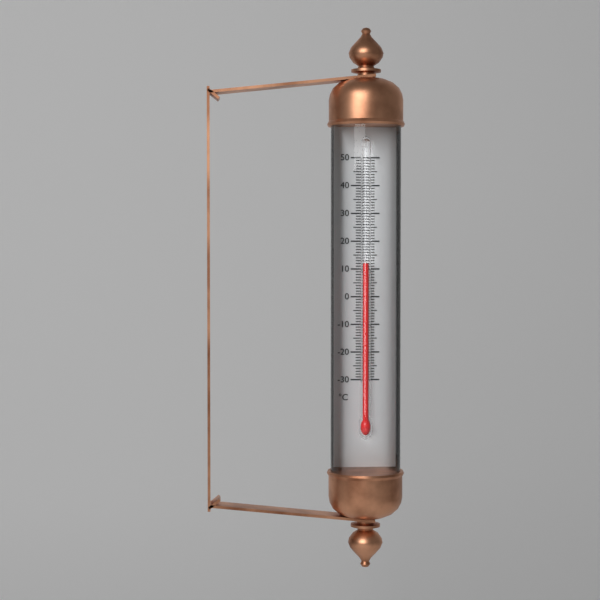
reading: 12 °C
